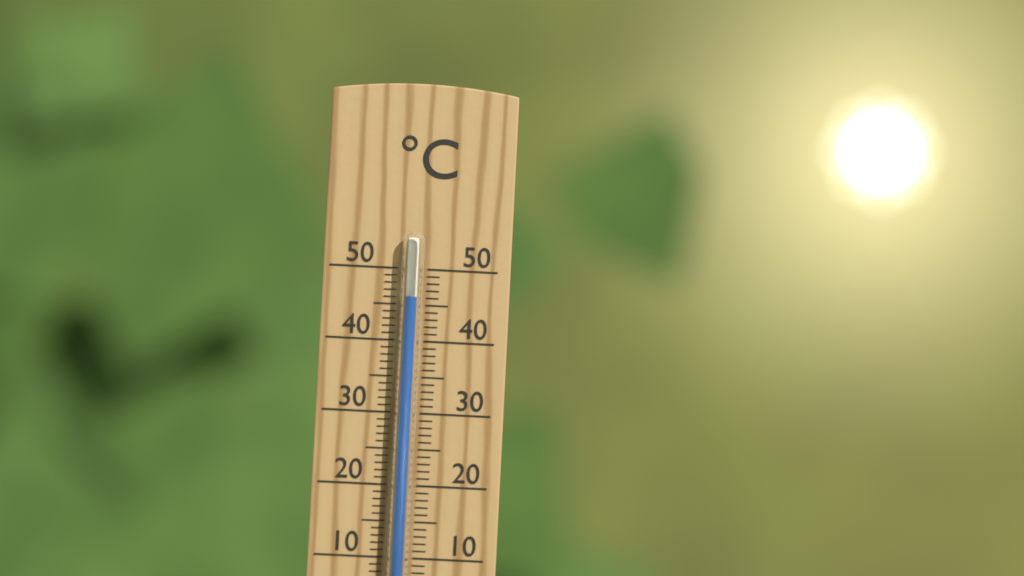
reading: 46 °C
